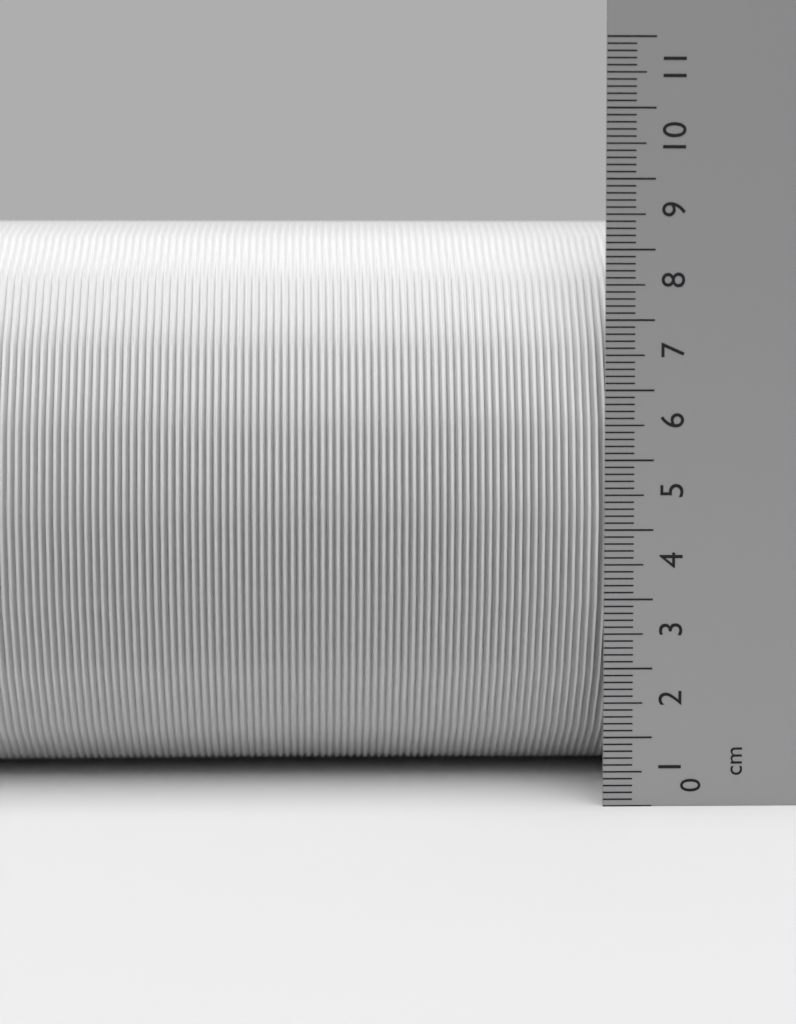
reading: 8.5 cm
